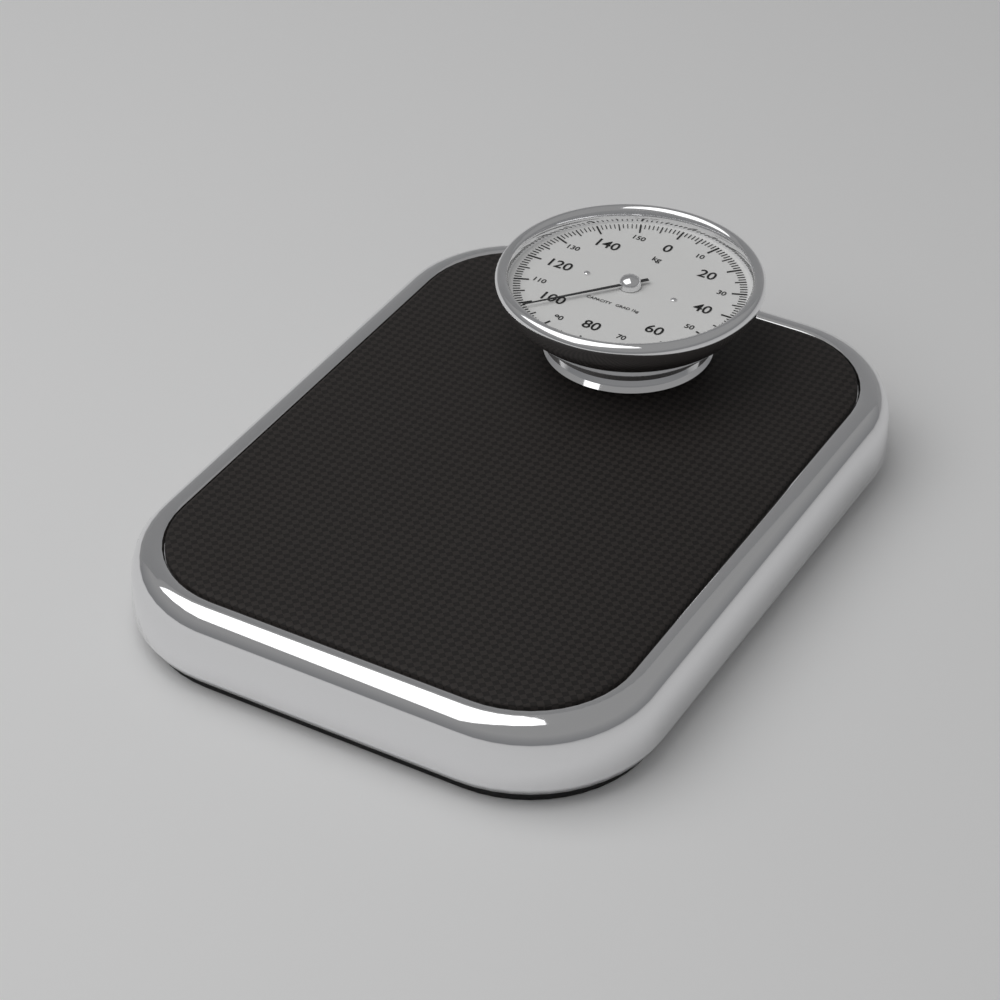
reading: 98 kg
